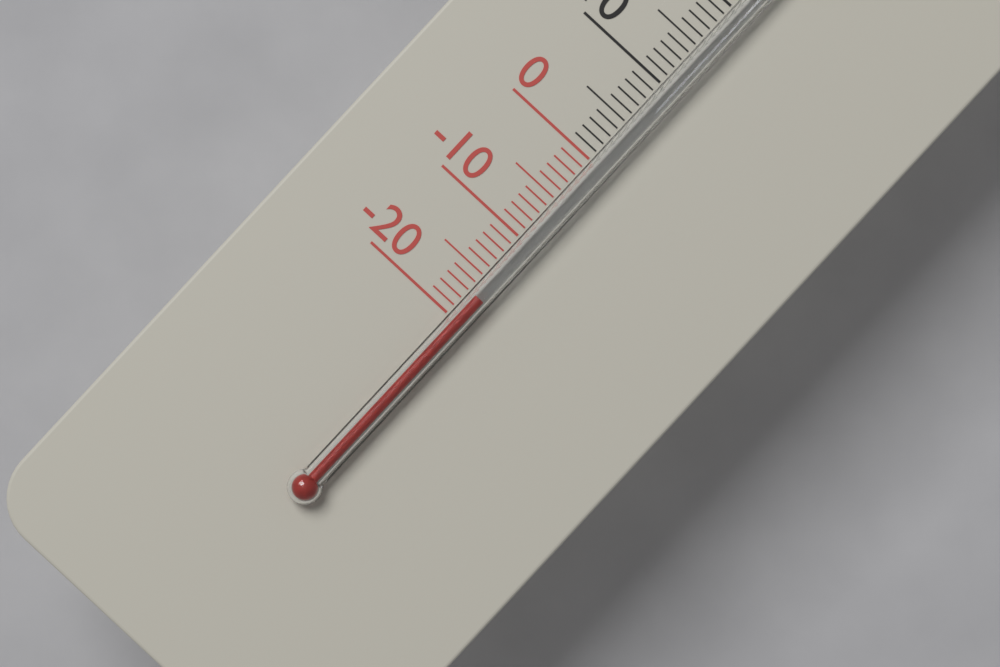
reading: -17 °C
